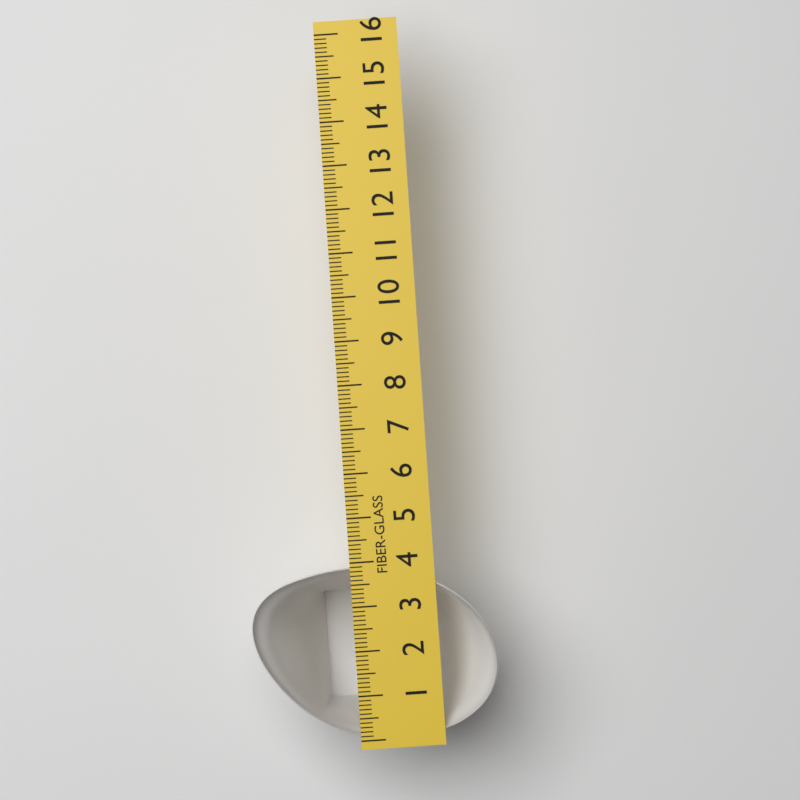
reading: 3.9 (no unit)
